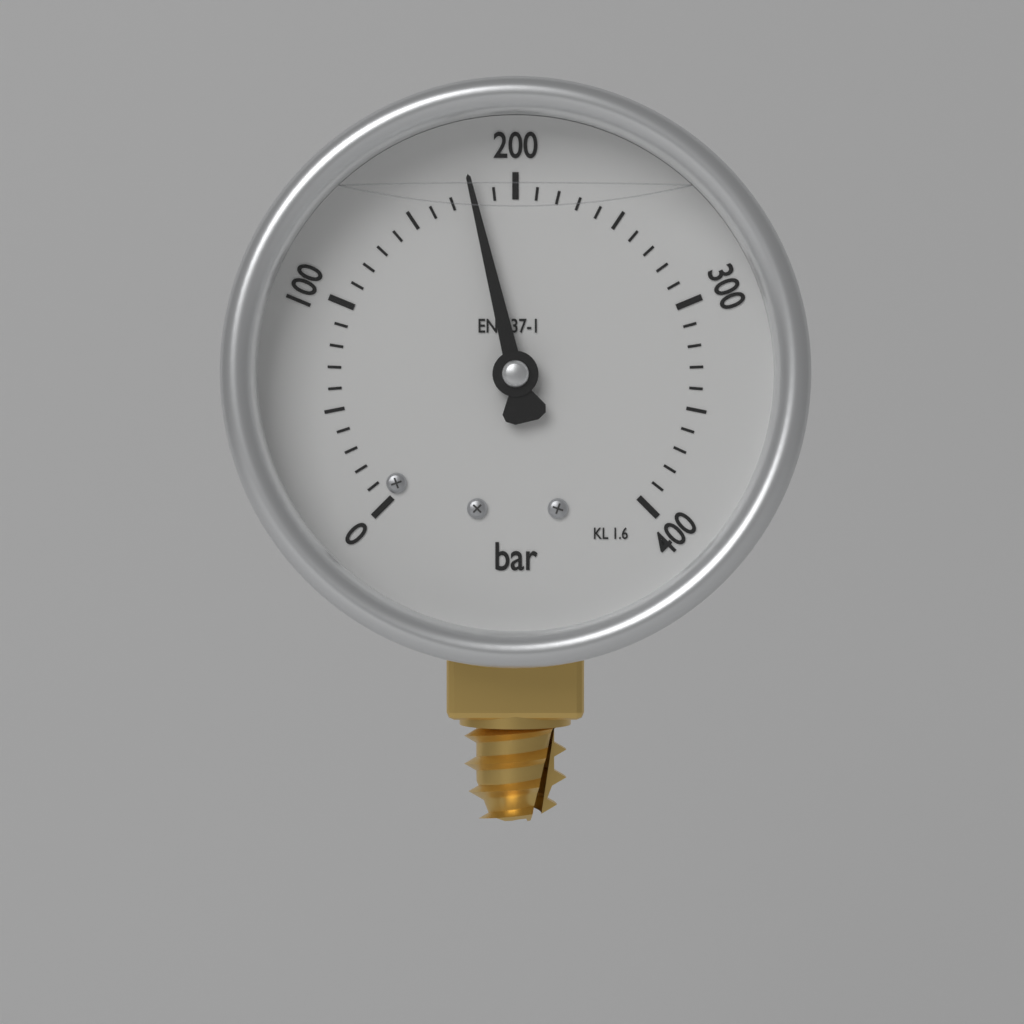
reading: 180 bar
